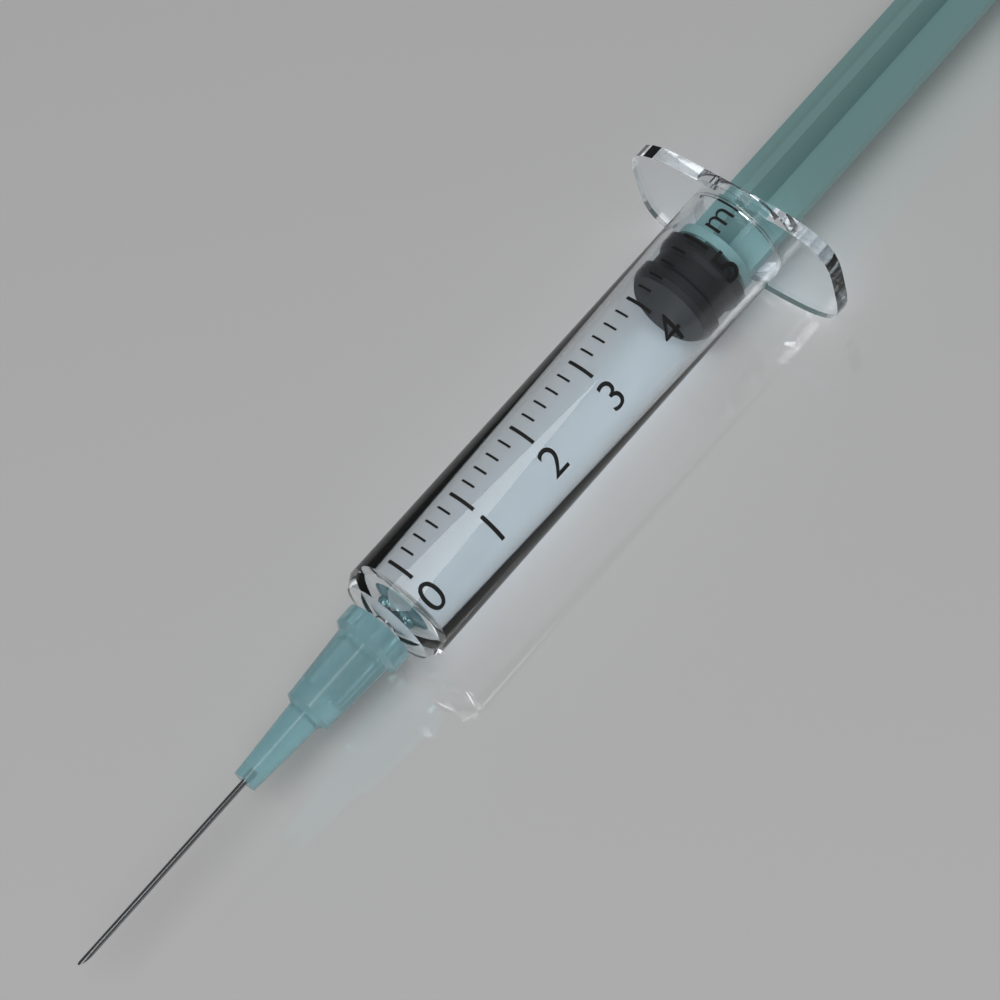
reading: 4.4 ml
